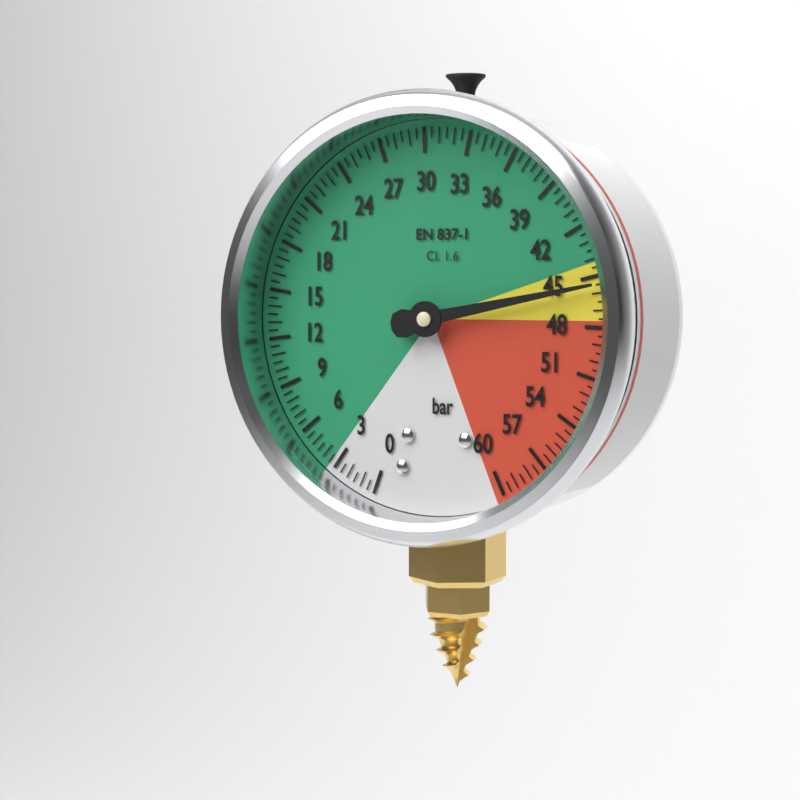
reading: 45.5 bar
